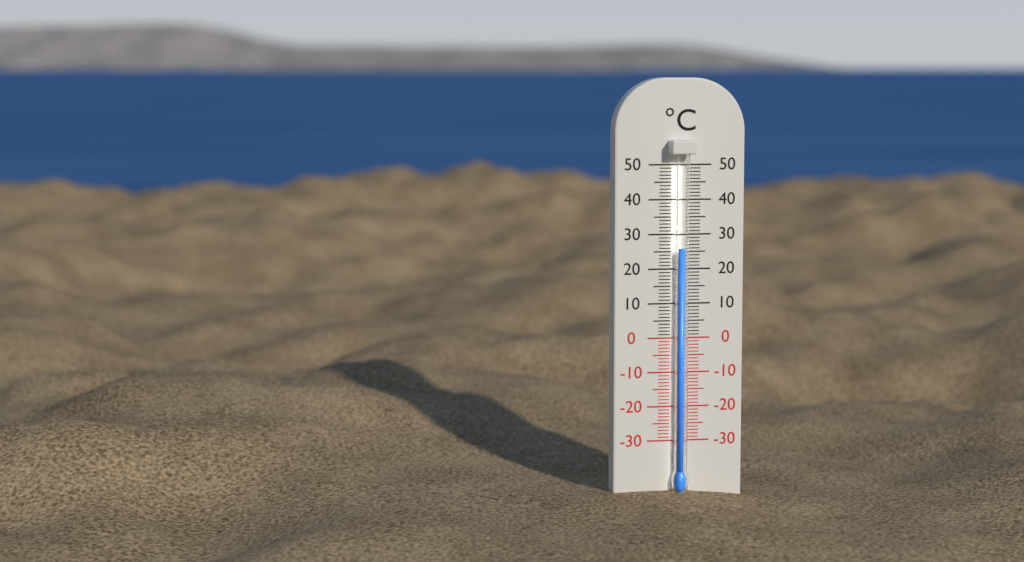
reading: 26 °C
